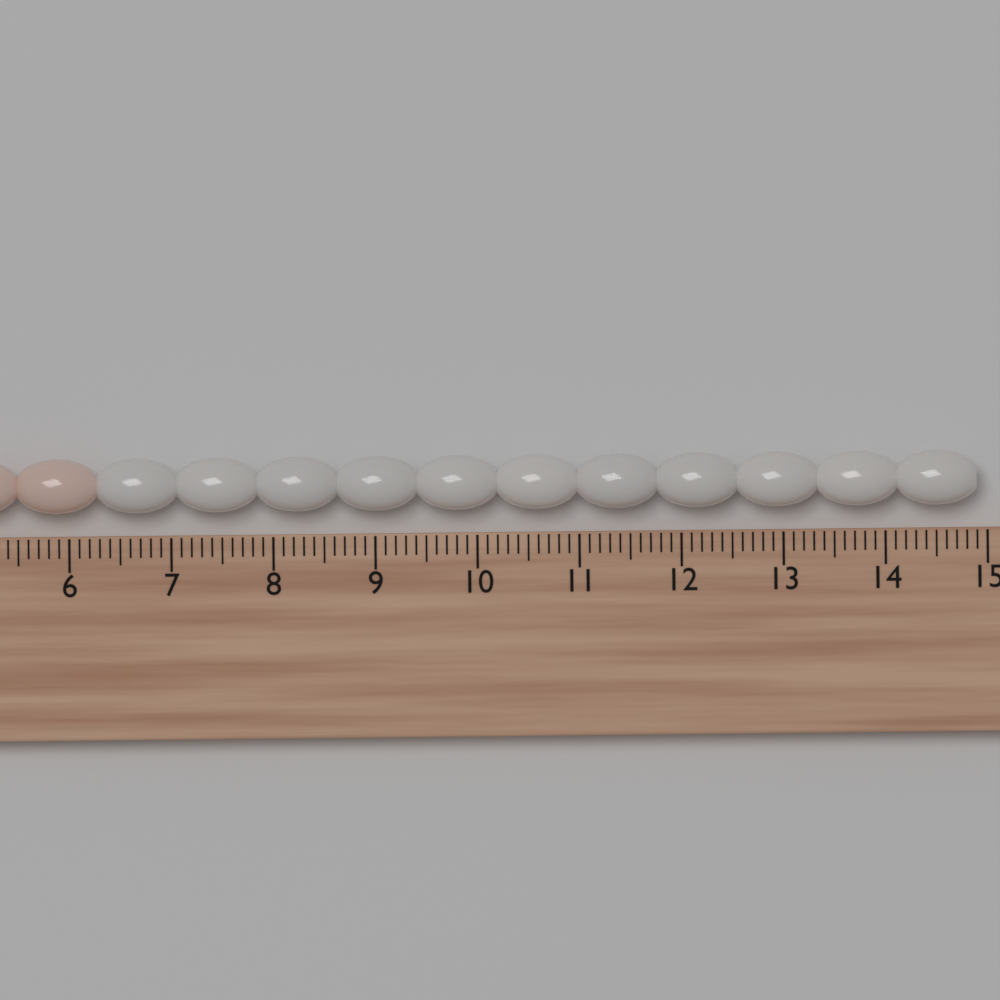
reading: 14.9 cm
